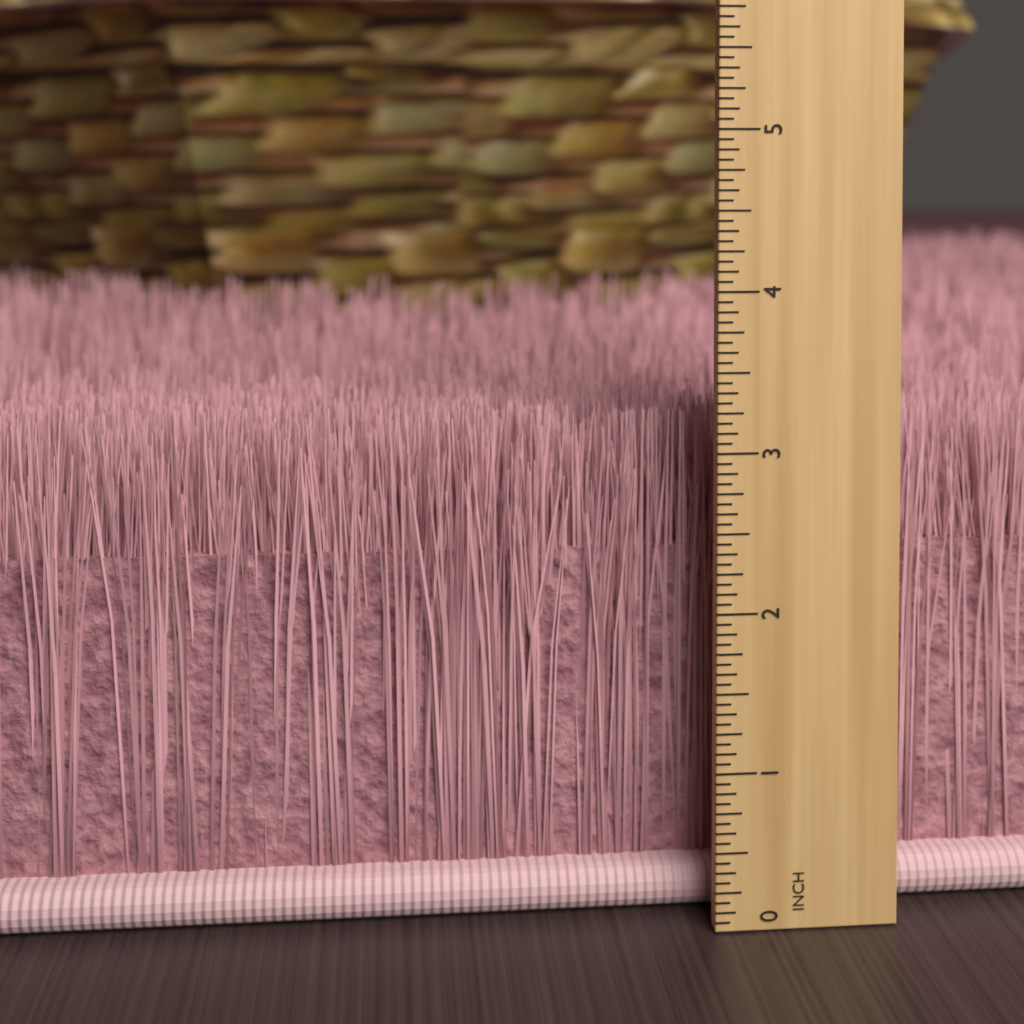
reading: 3.1875 inch
